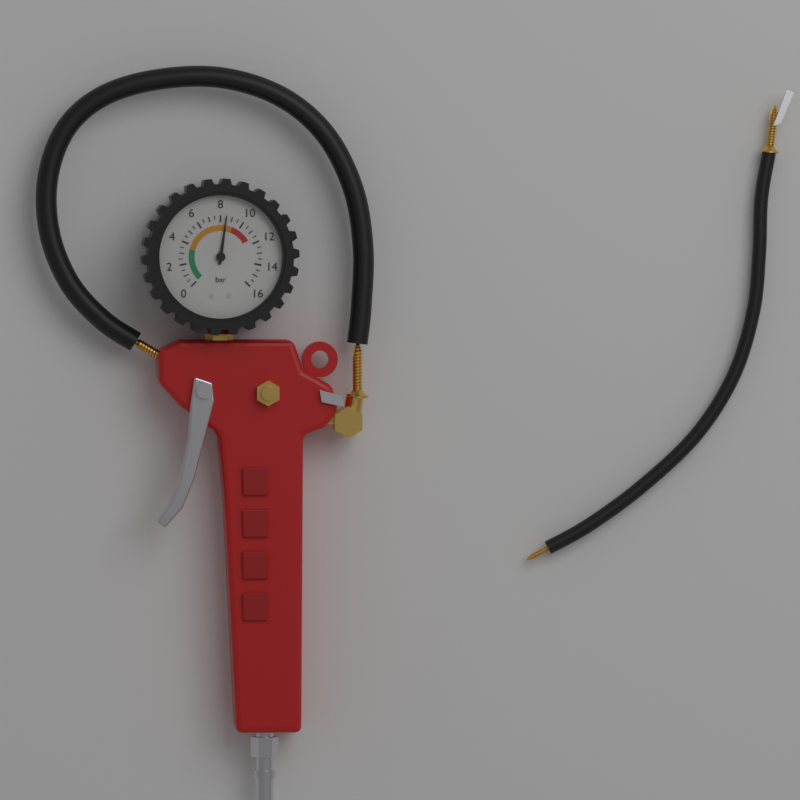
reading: 8.5 bar
